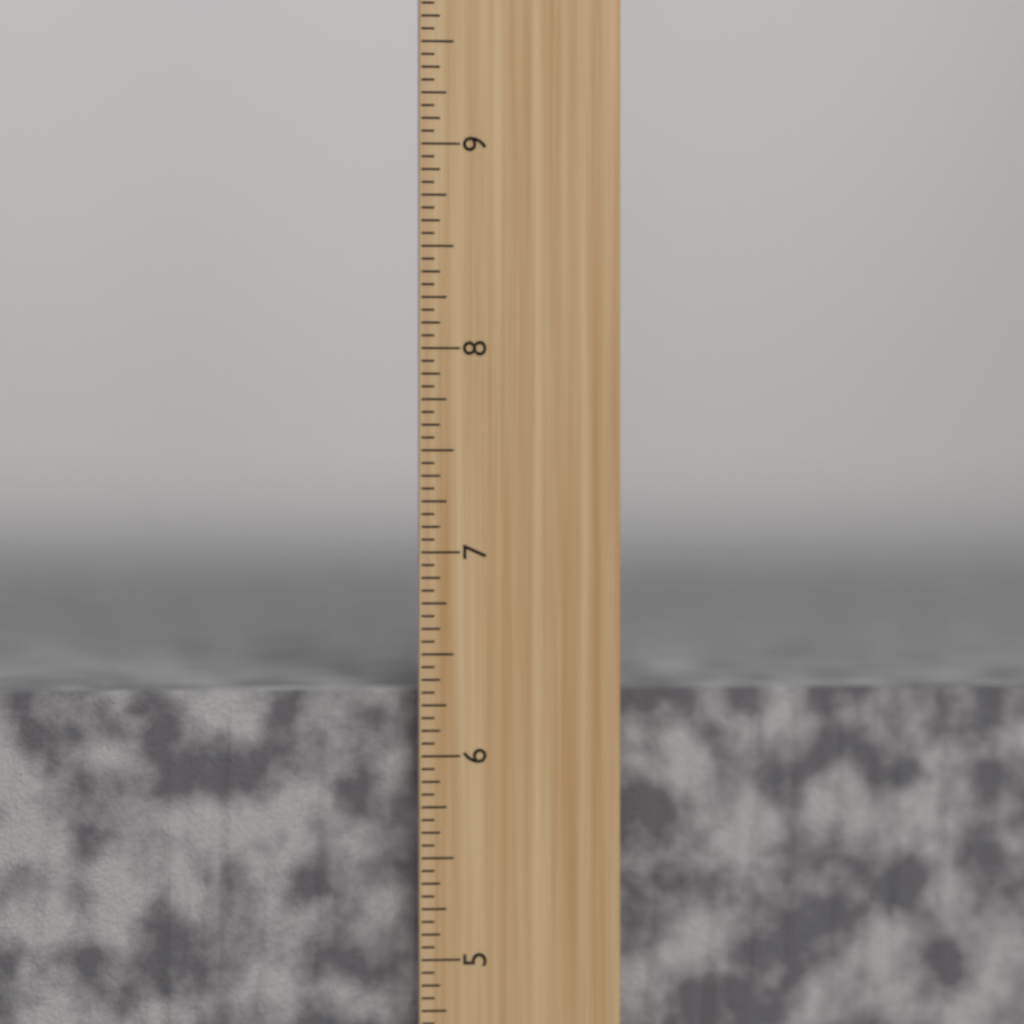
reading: 6.3125 inch
